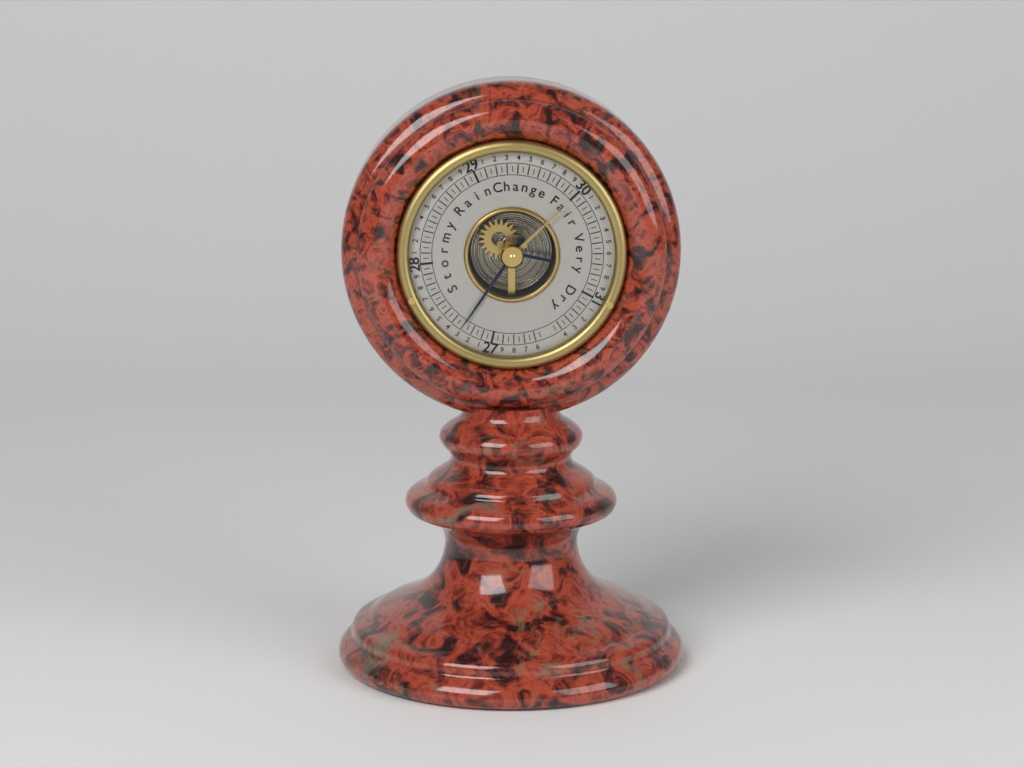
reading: 27.30 (no unit)
